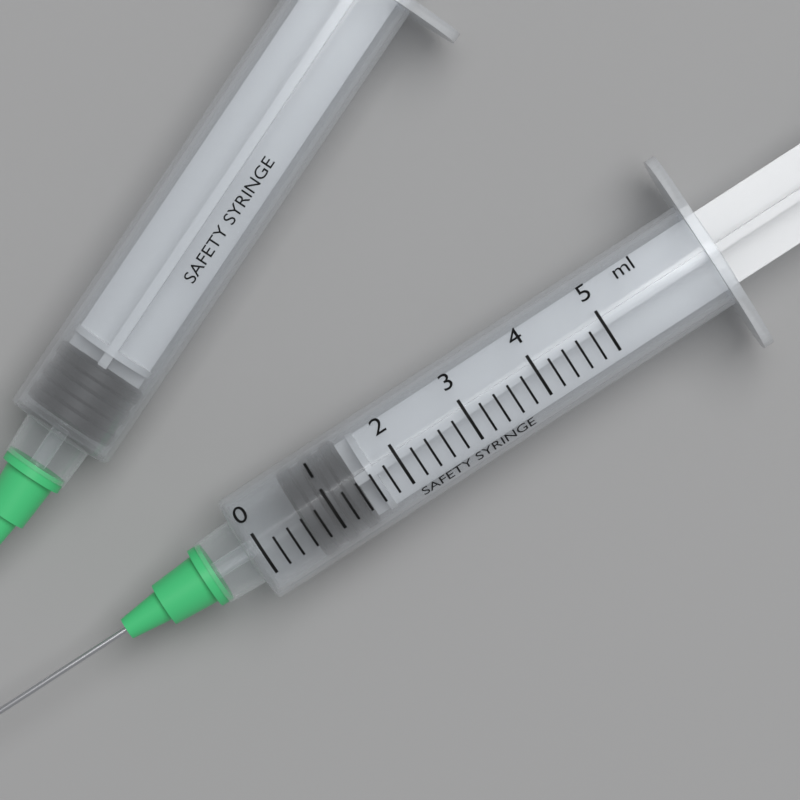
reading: 0.6 ml
